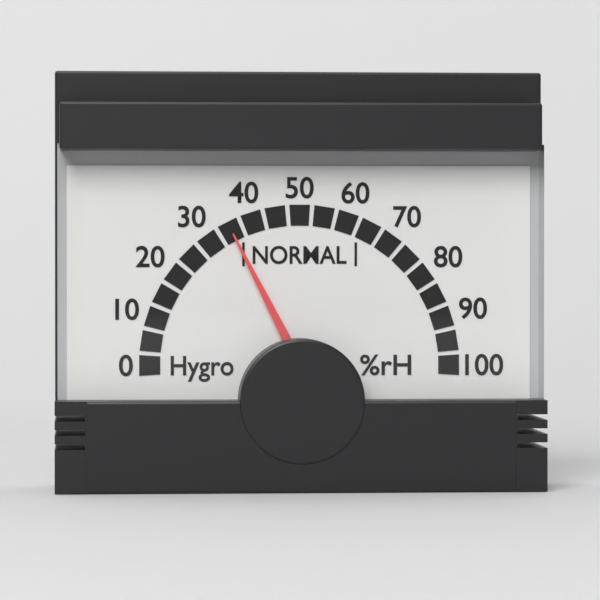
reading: 35 %rH
